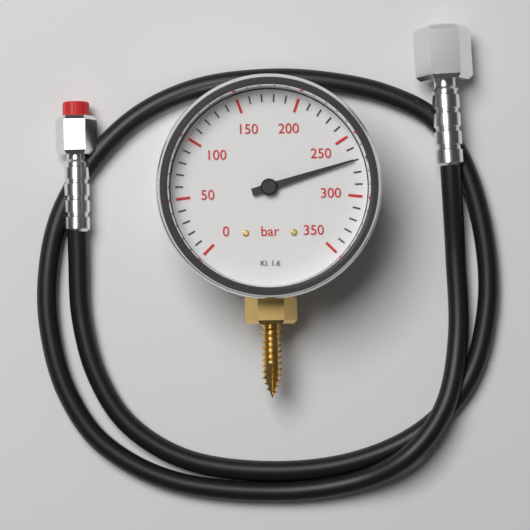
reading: 270 bar
